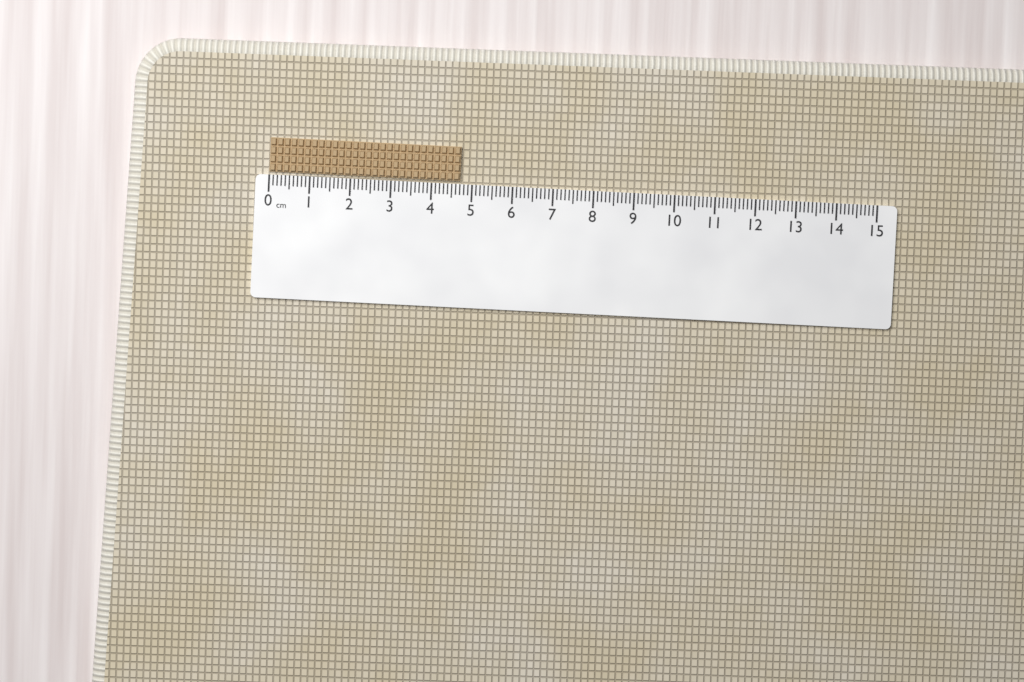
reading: 4.7 cm
